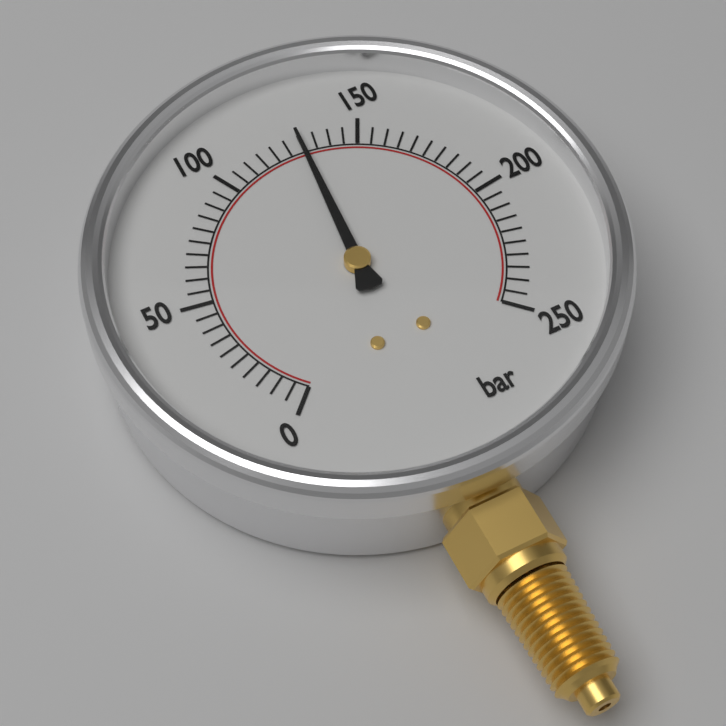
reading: 130 bar
